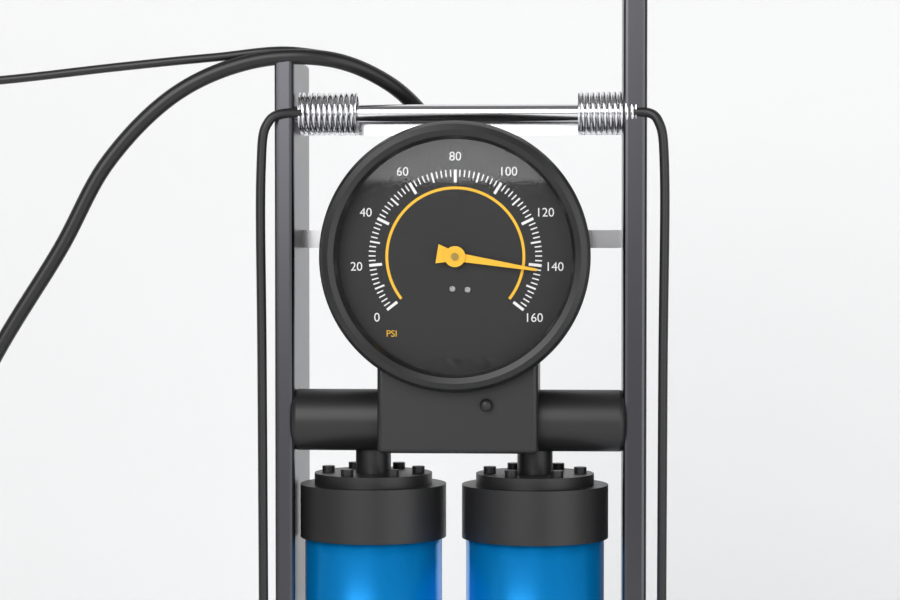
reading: 142 psi
